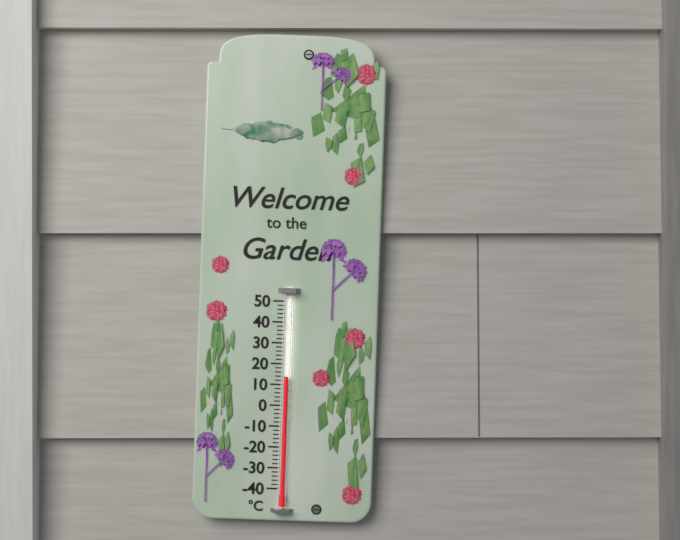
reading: 14 °C
